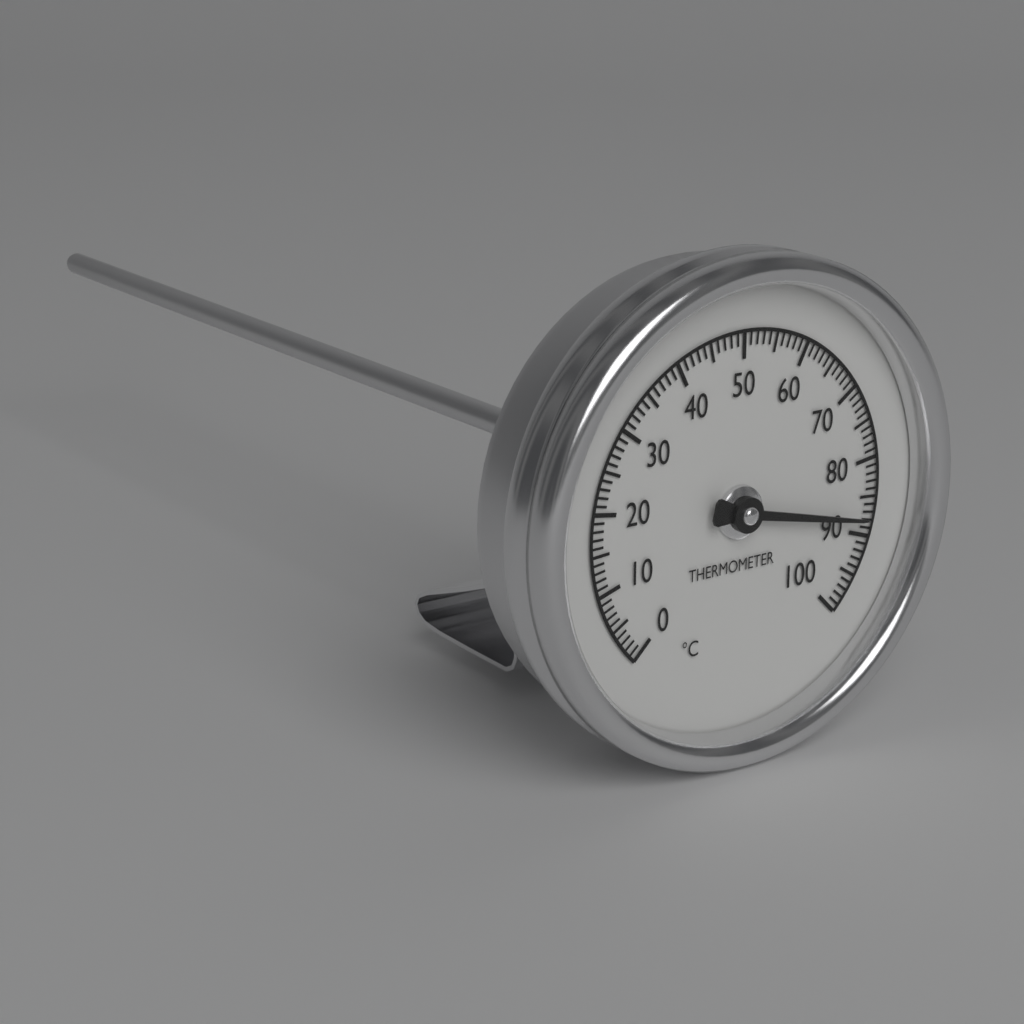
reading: 88 °C
